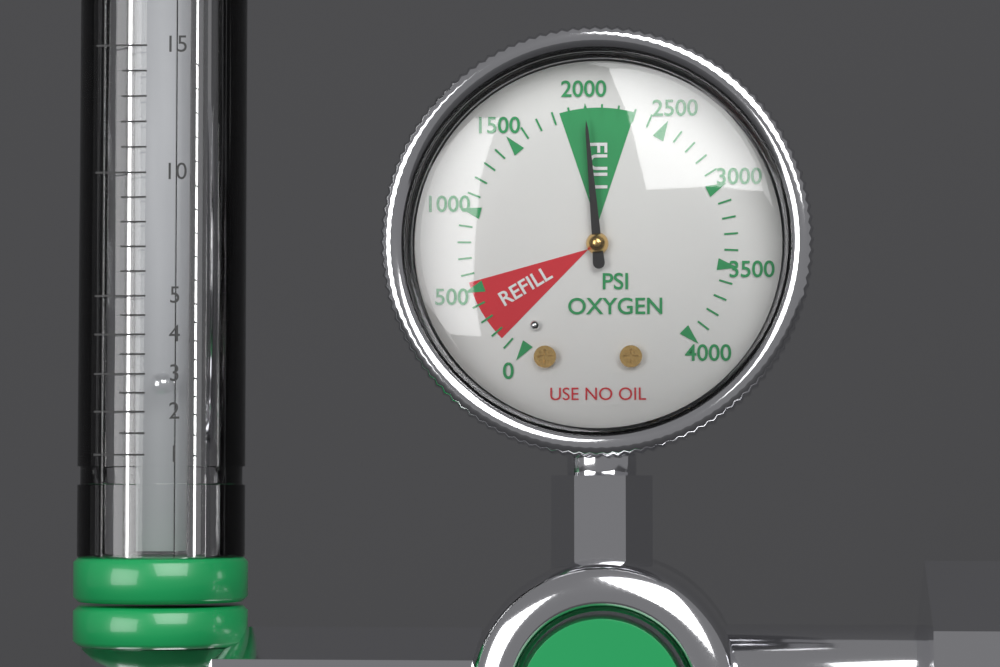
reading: 2000 psi
